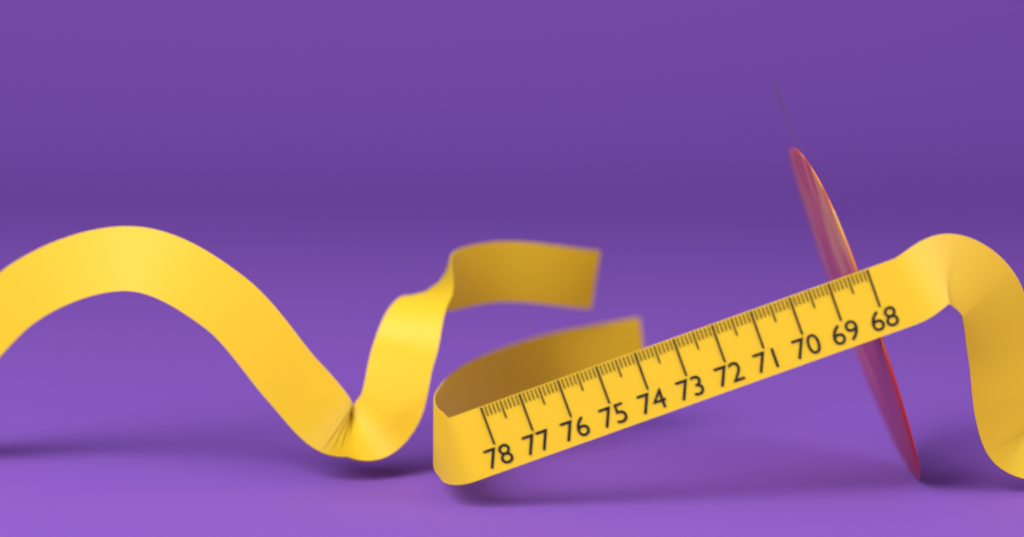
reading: 68.4 cm
